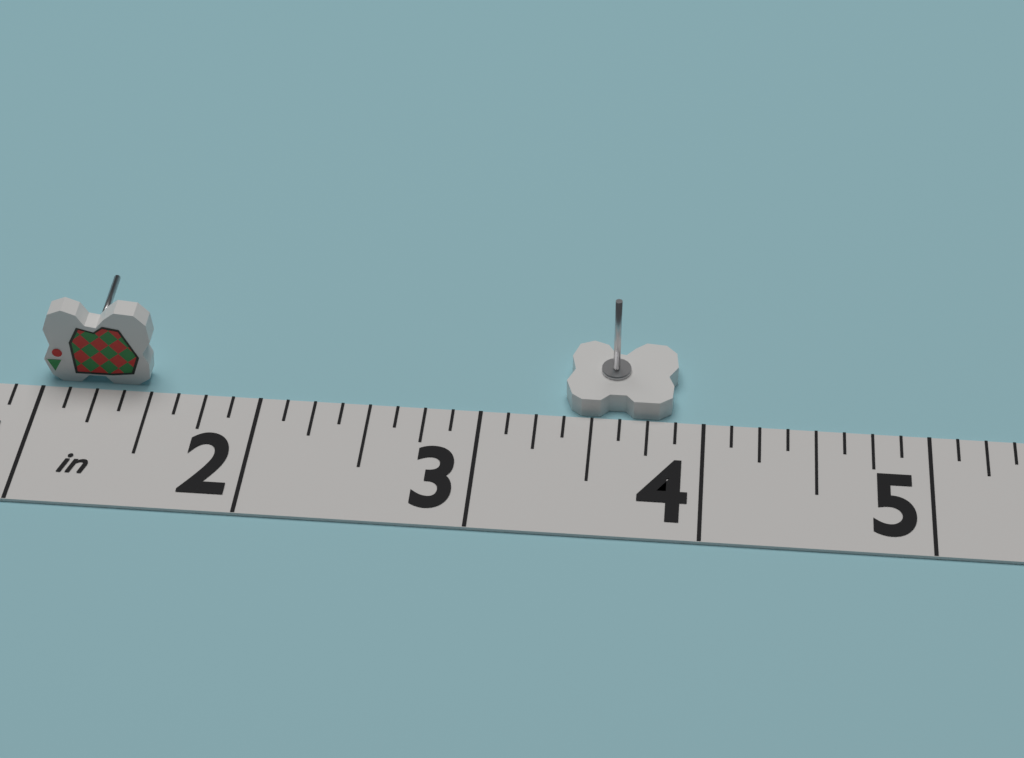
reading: 3.875 in
